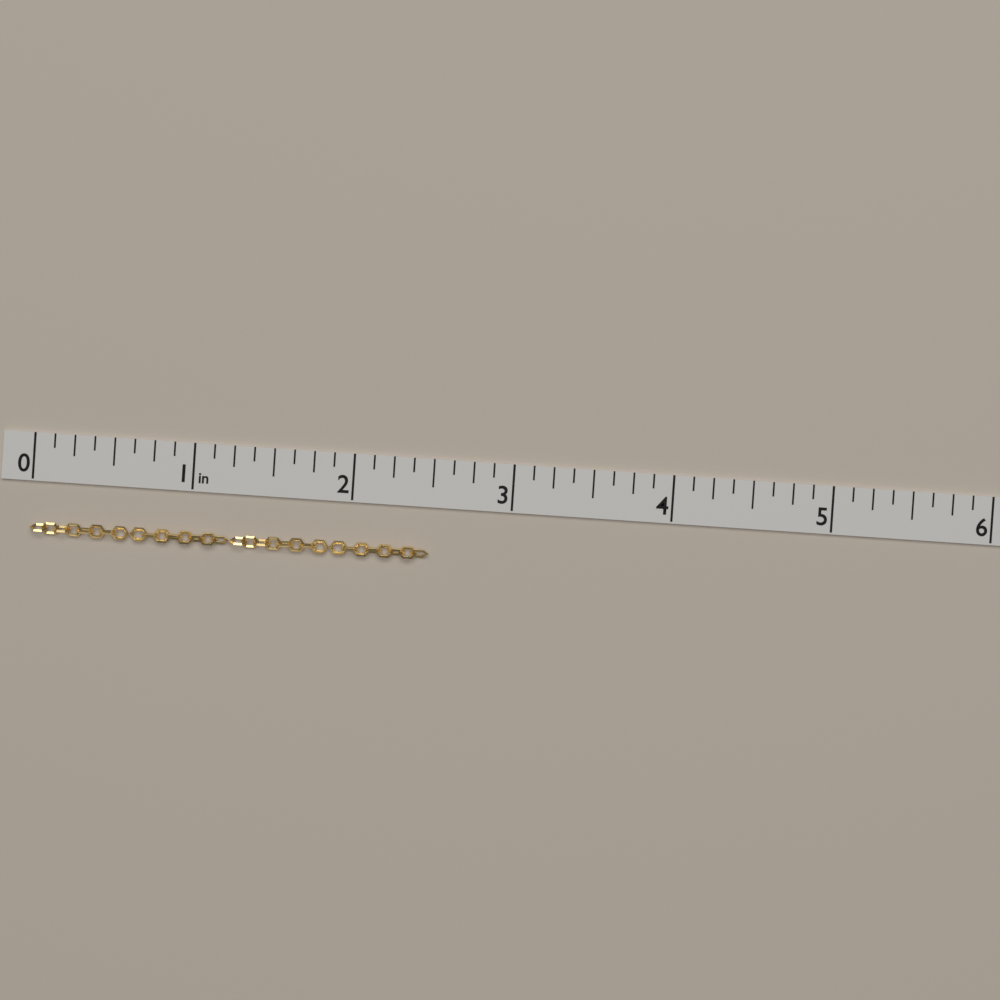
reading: 2.500 in
